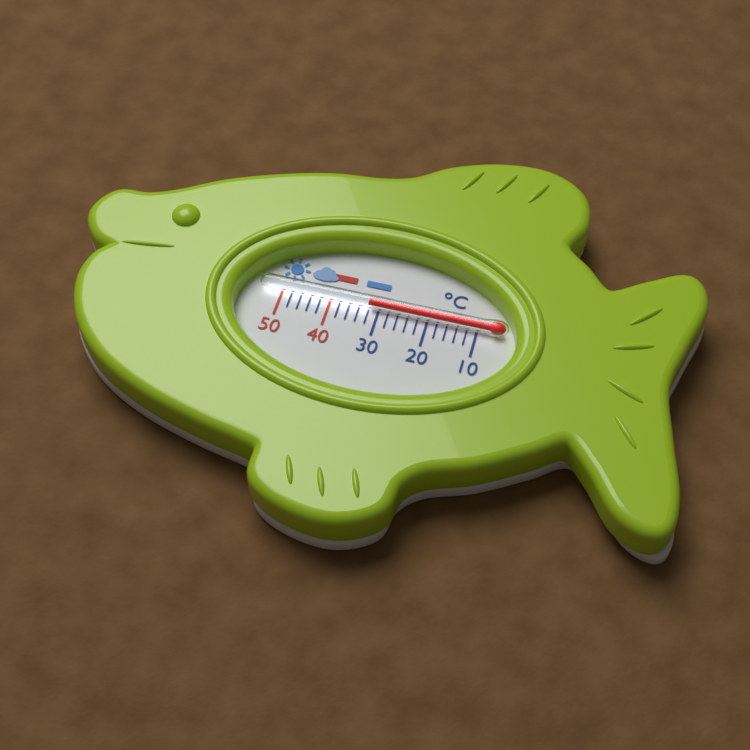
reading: 32 °C
